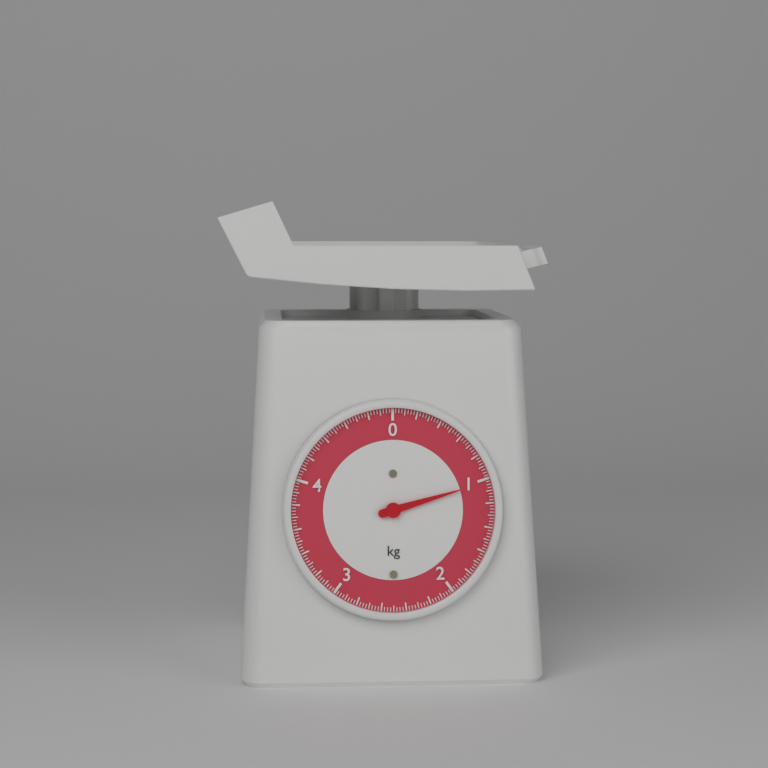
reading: 1.025 kg
